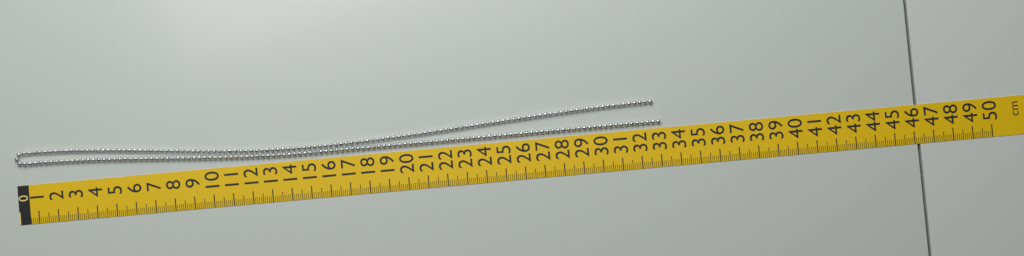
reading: 33.1 cm
